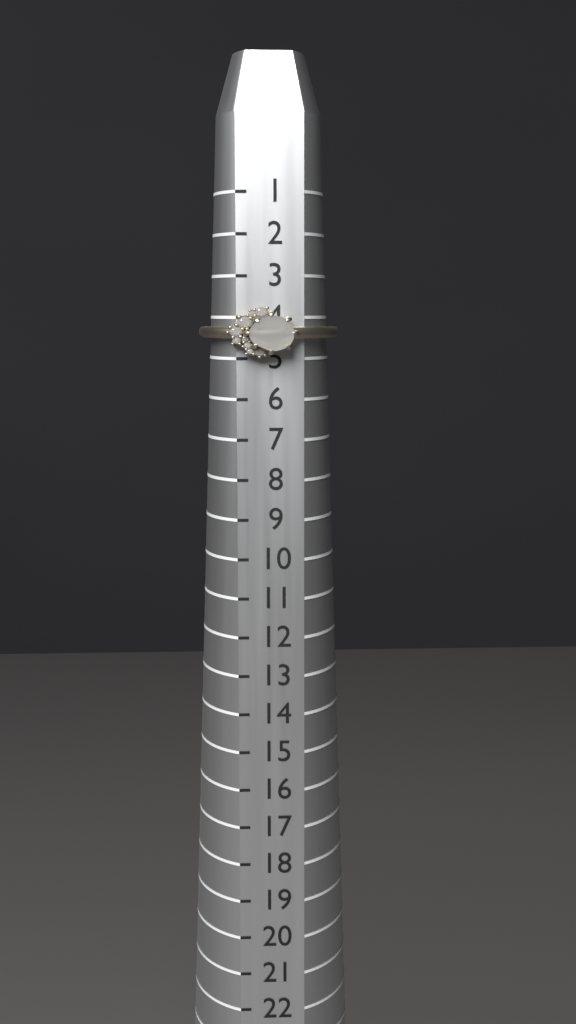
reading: 5 (no unit)
